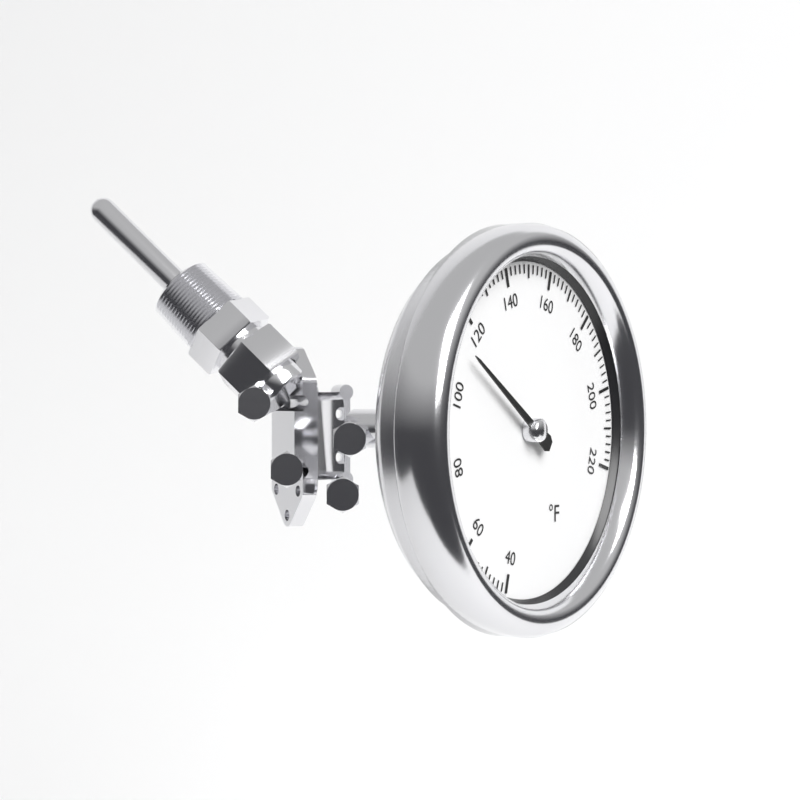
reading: 112 °F
